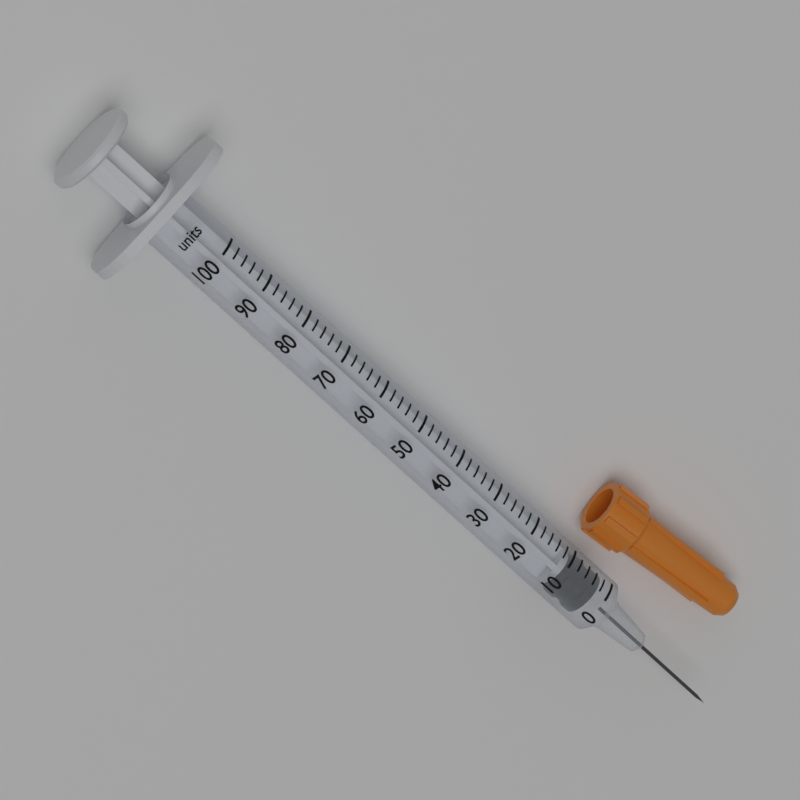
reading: 2 units
